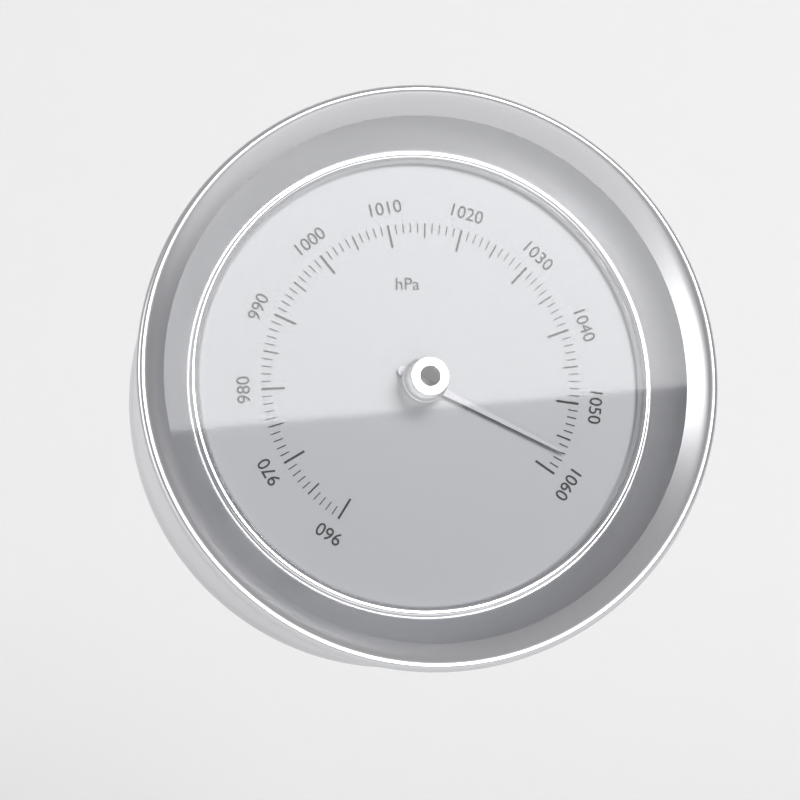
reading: 1057 hPa
